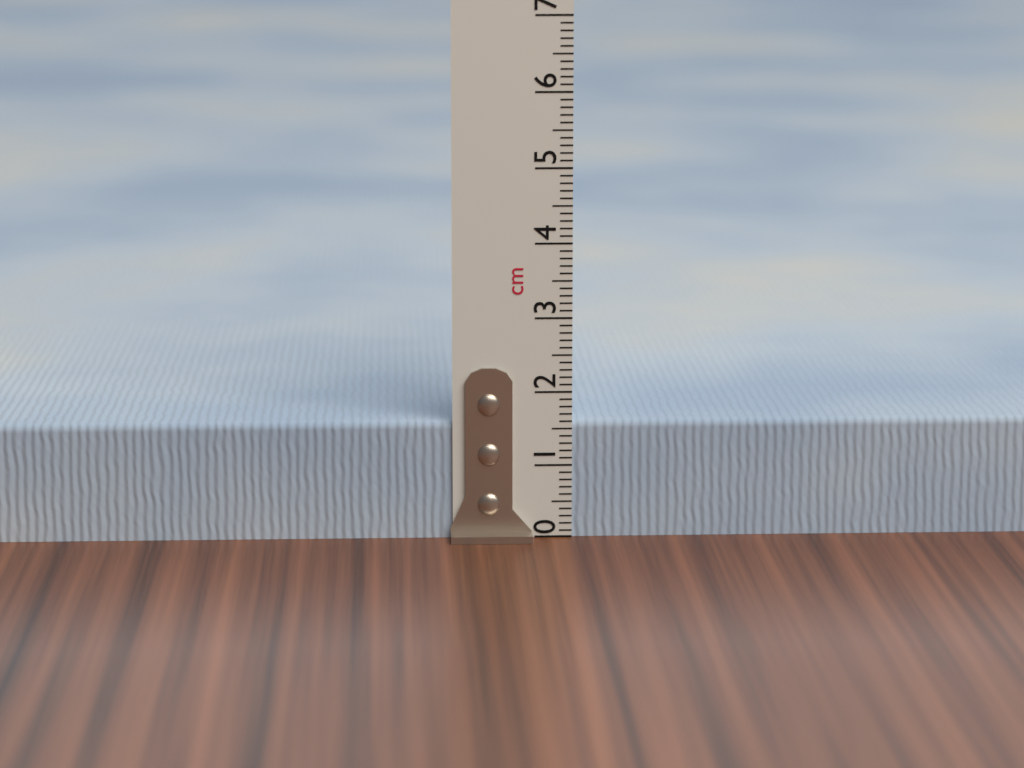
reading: 1.6 cm
